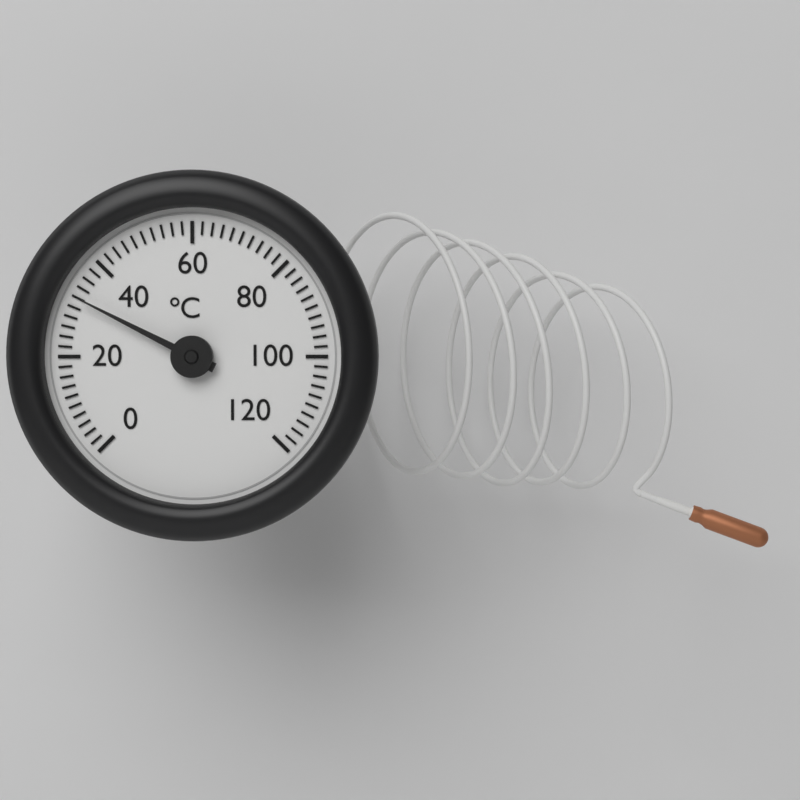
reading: 32 °C
